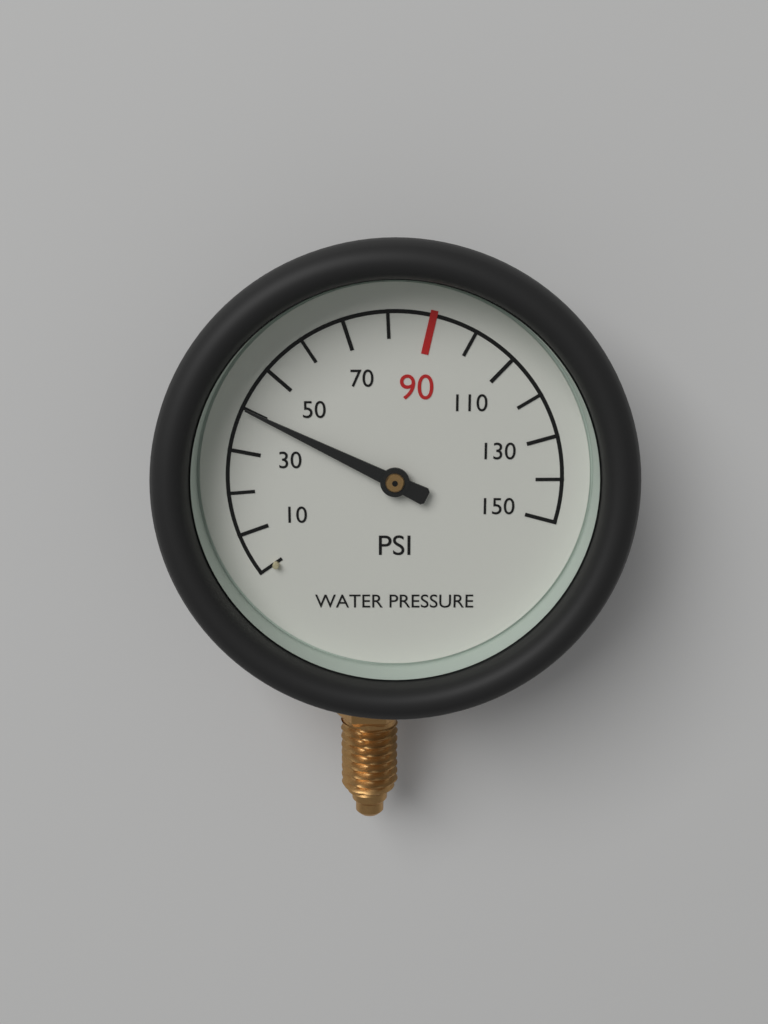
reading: 40 psi
